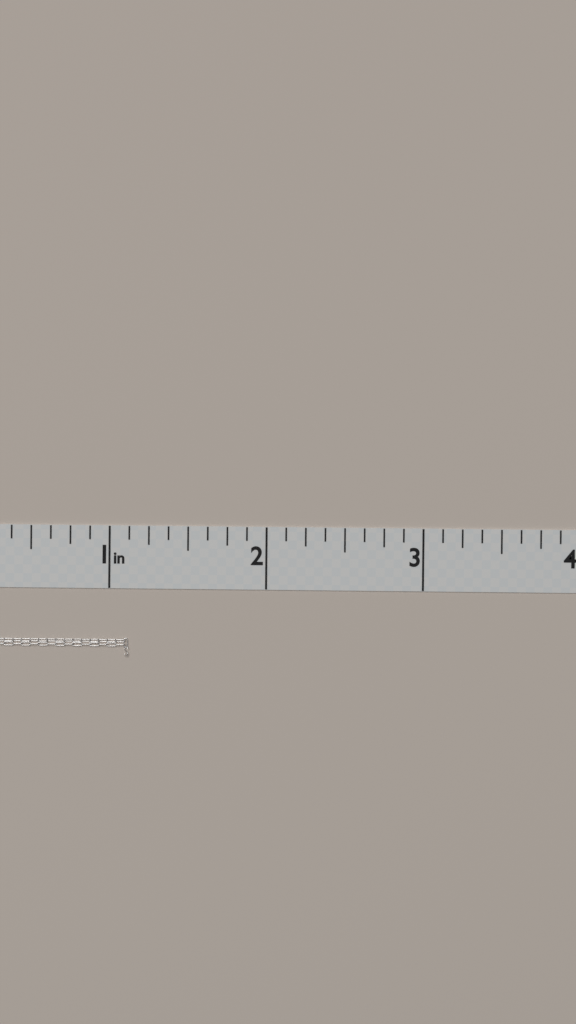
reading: 1.125 in
